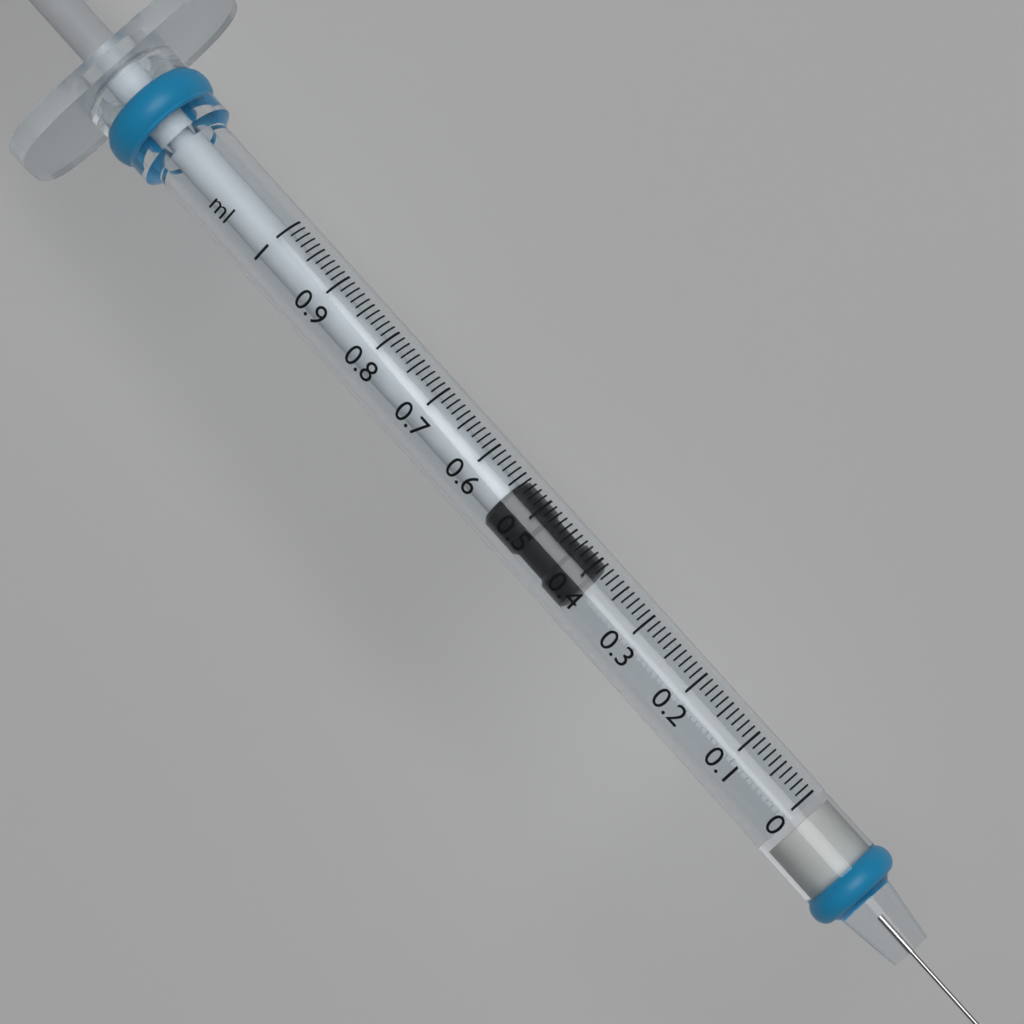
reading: 0.39 ml
